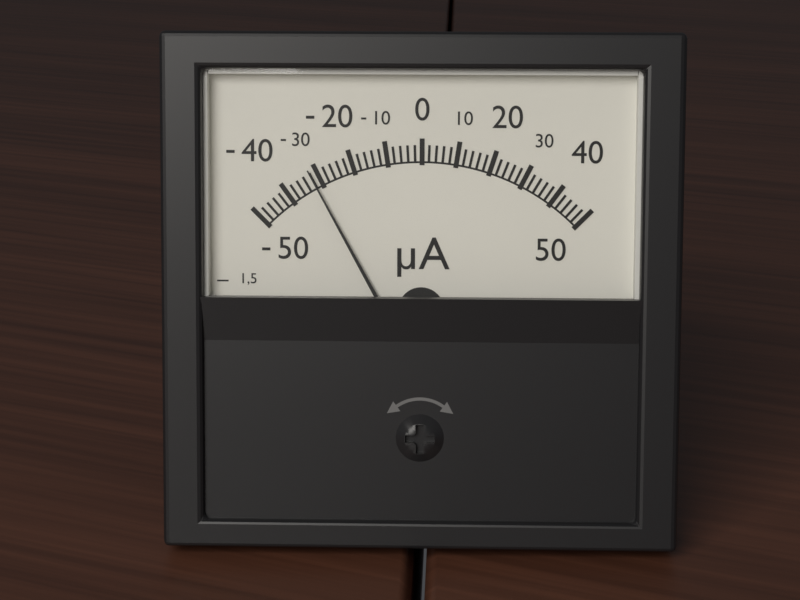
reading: -32 µA
